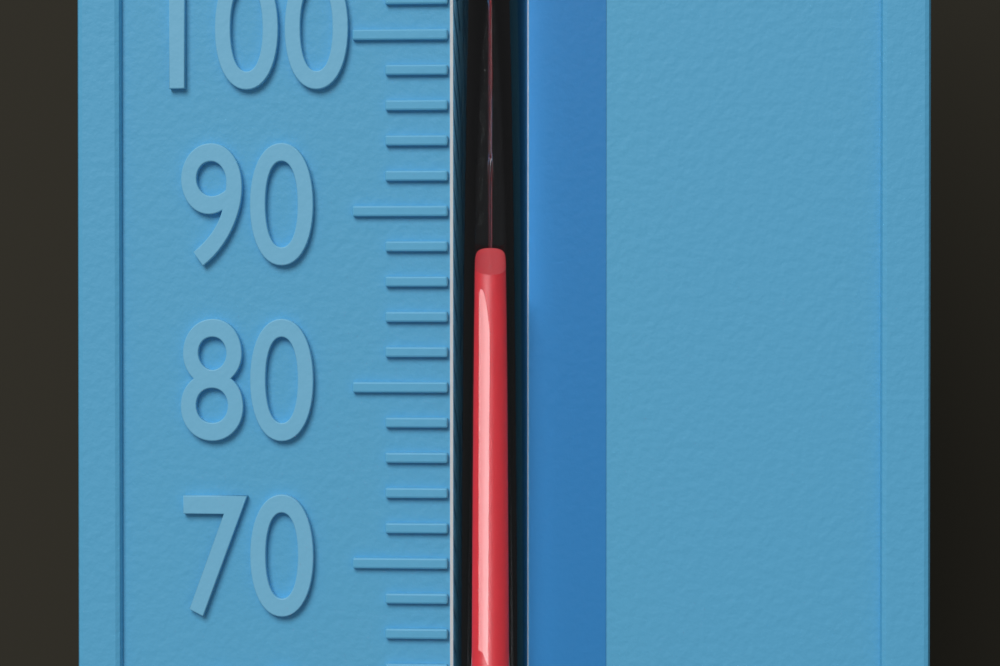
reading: 86 °F
